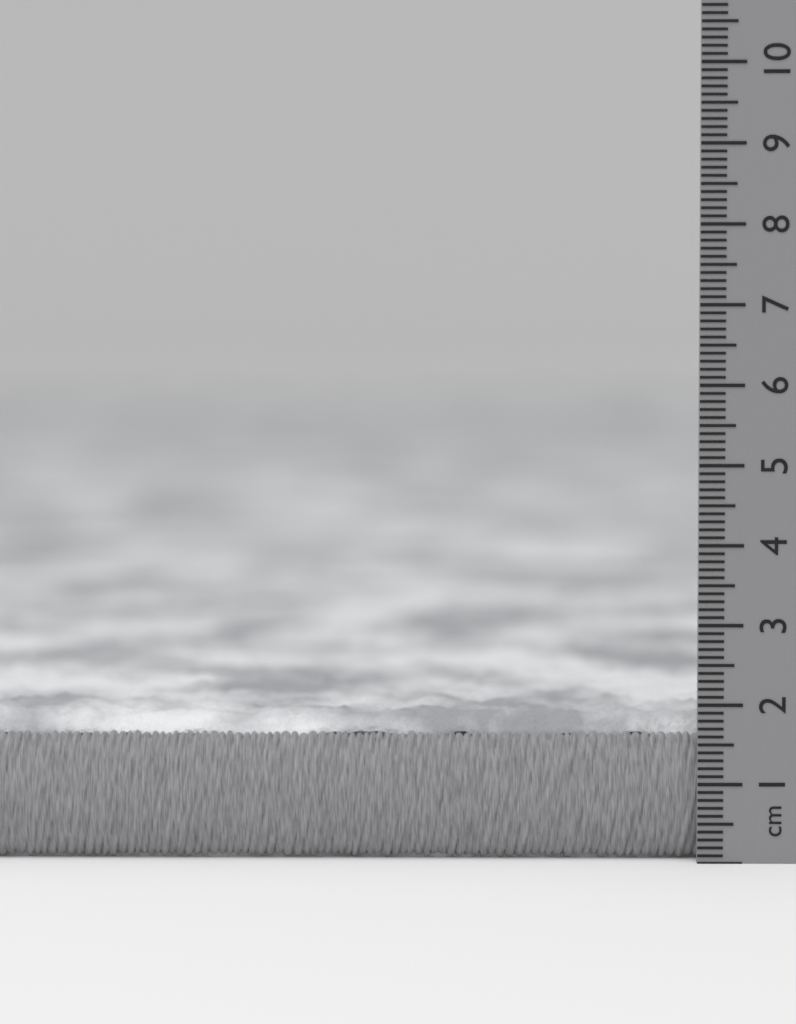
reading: 1.9 cm
